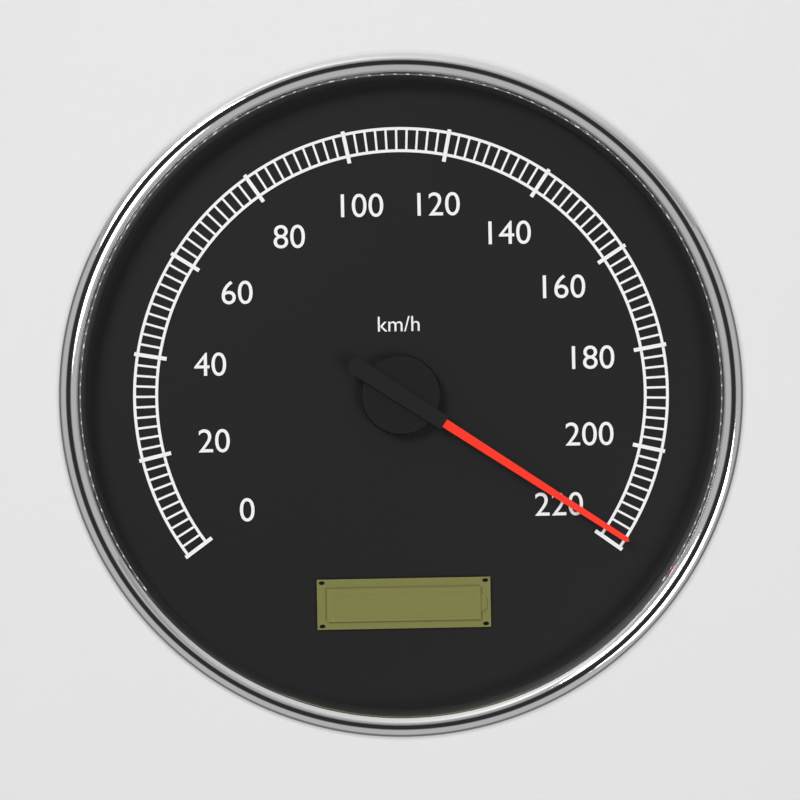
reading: 218 km/h
